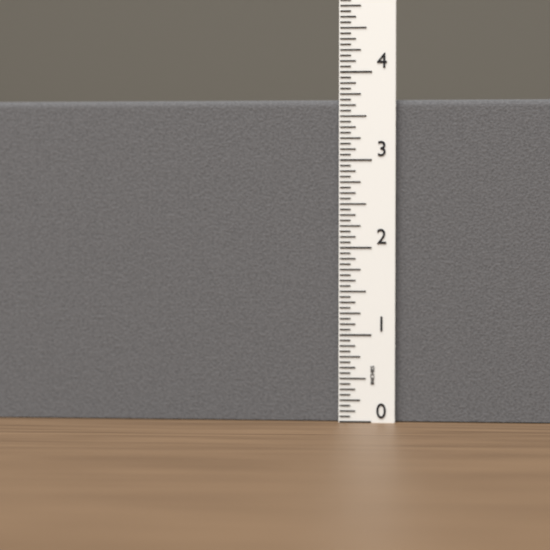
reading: 3.6875 in
